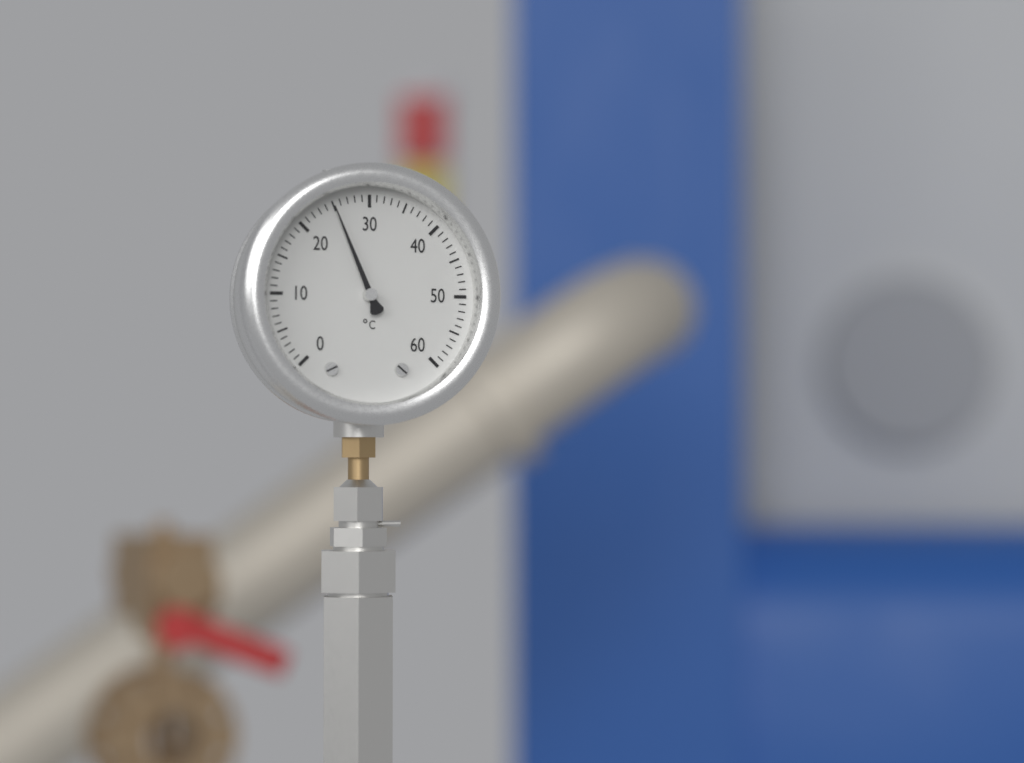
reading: 25 °C
